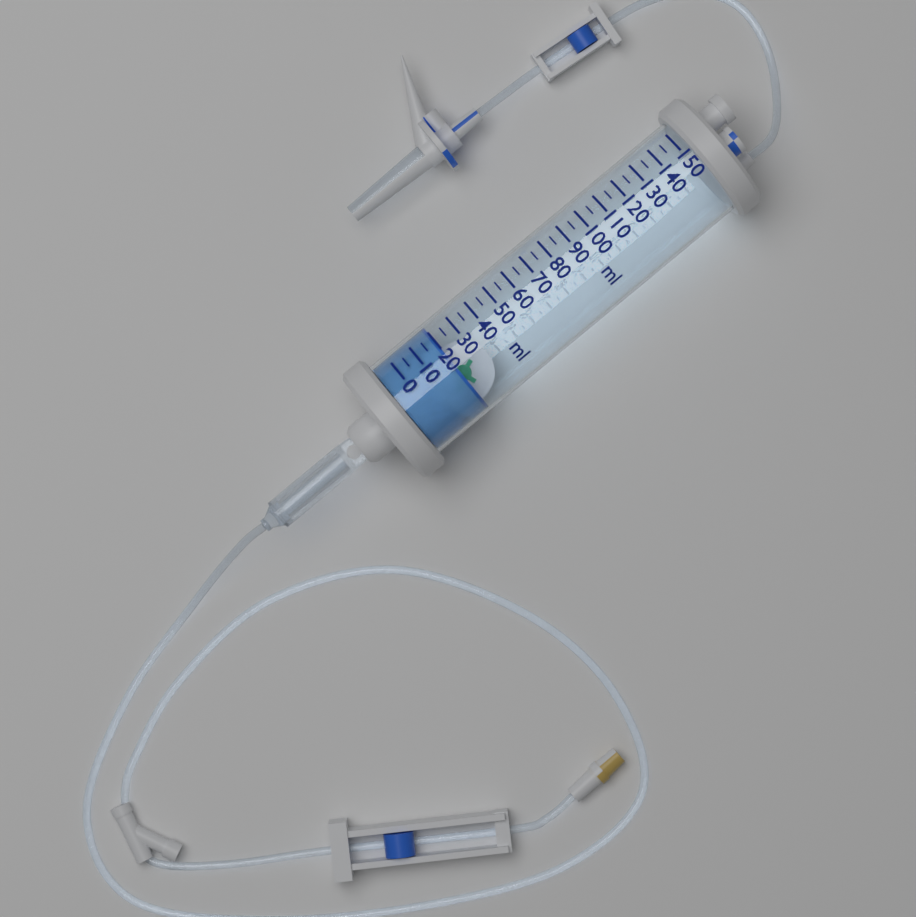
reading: 20 ml
